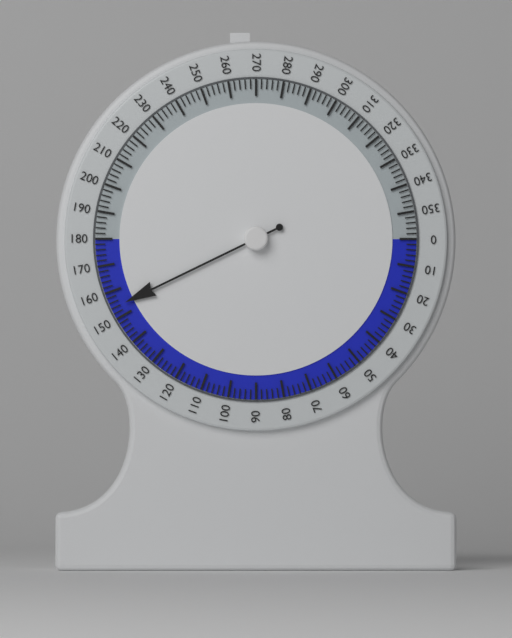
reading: 154 (no unit)
